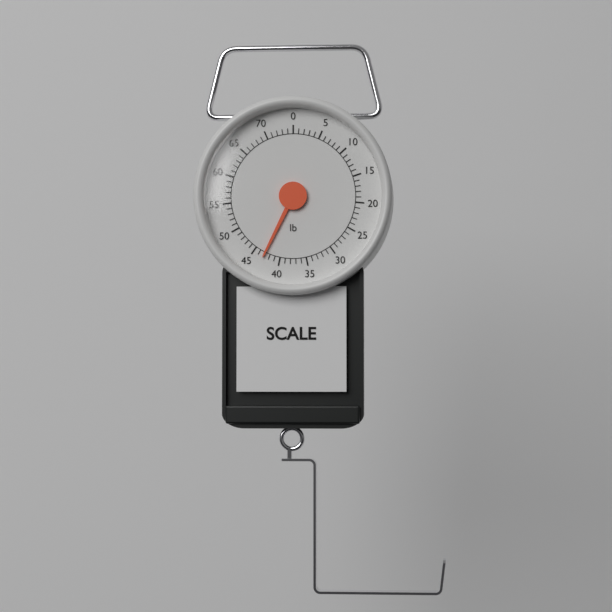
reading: 43 lb
